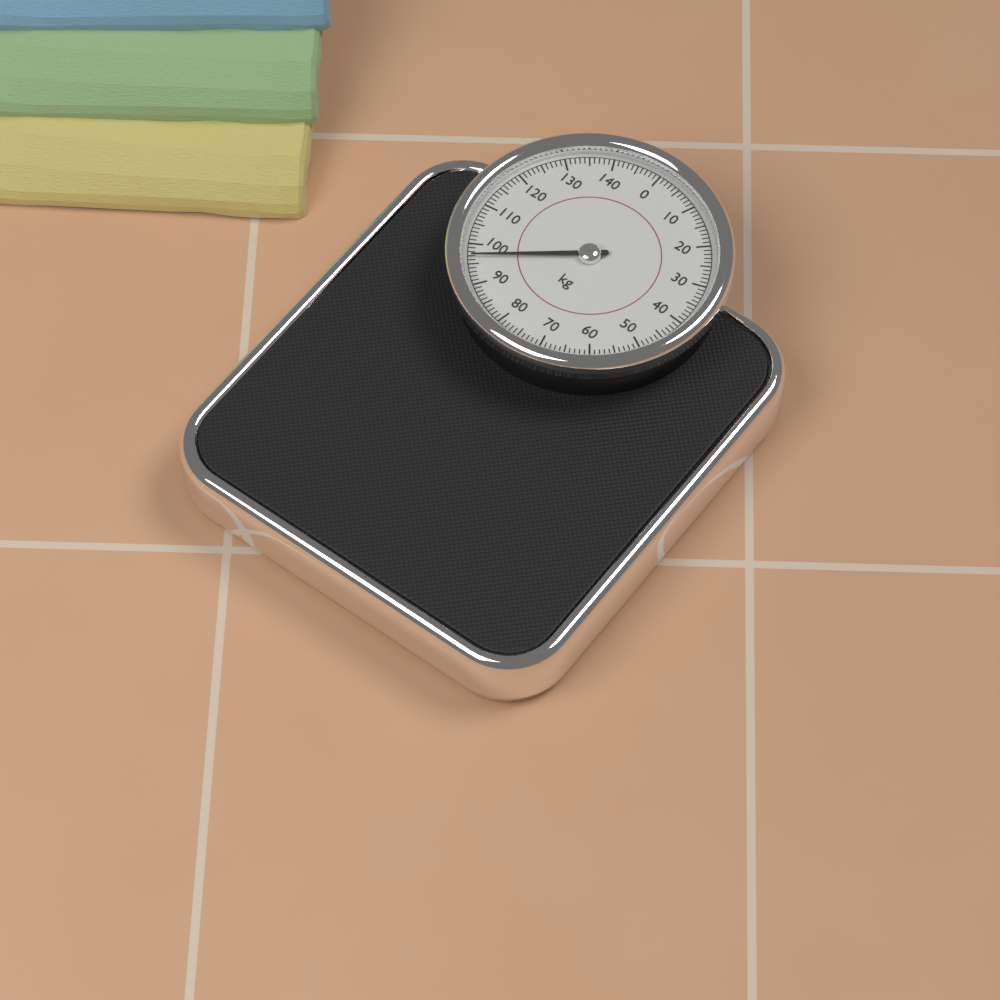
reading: 97 kg
